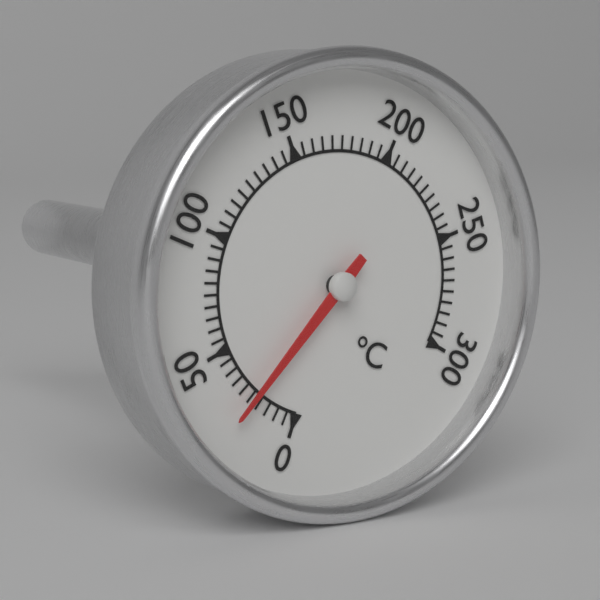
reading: 25 °C
